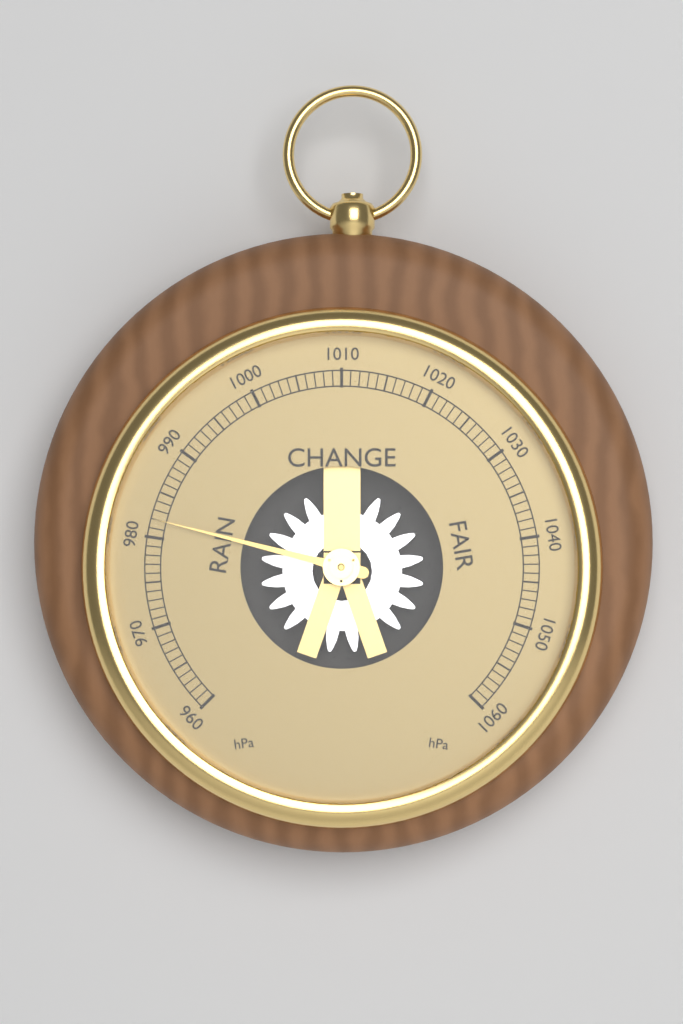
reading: 982 hPa
